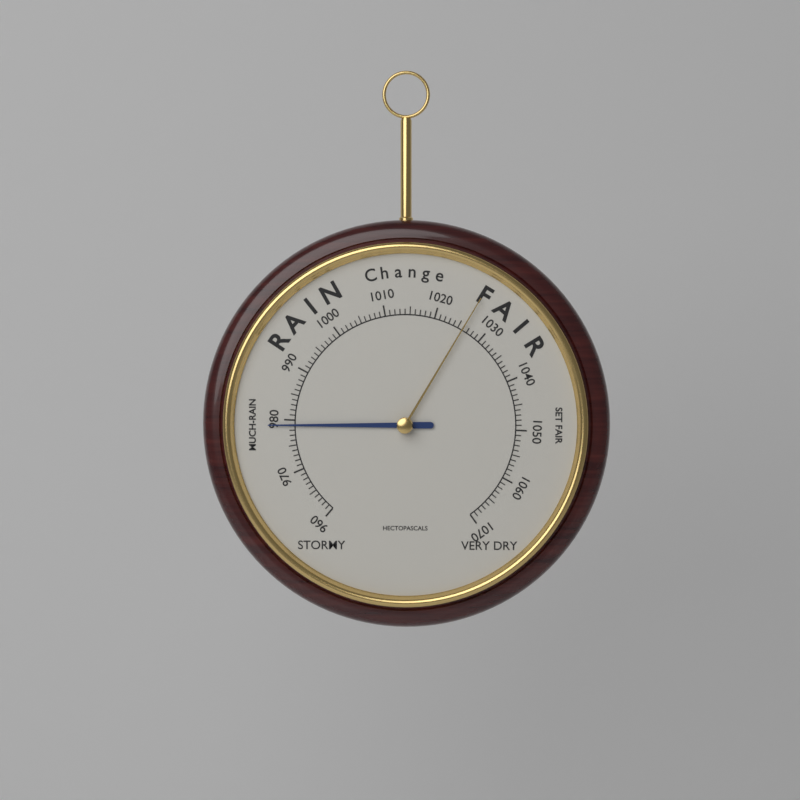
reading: 979 hPa
